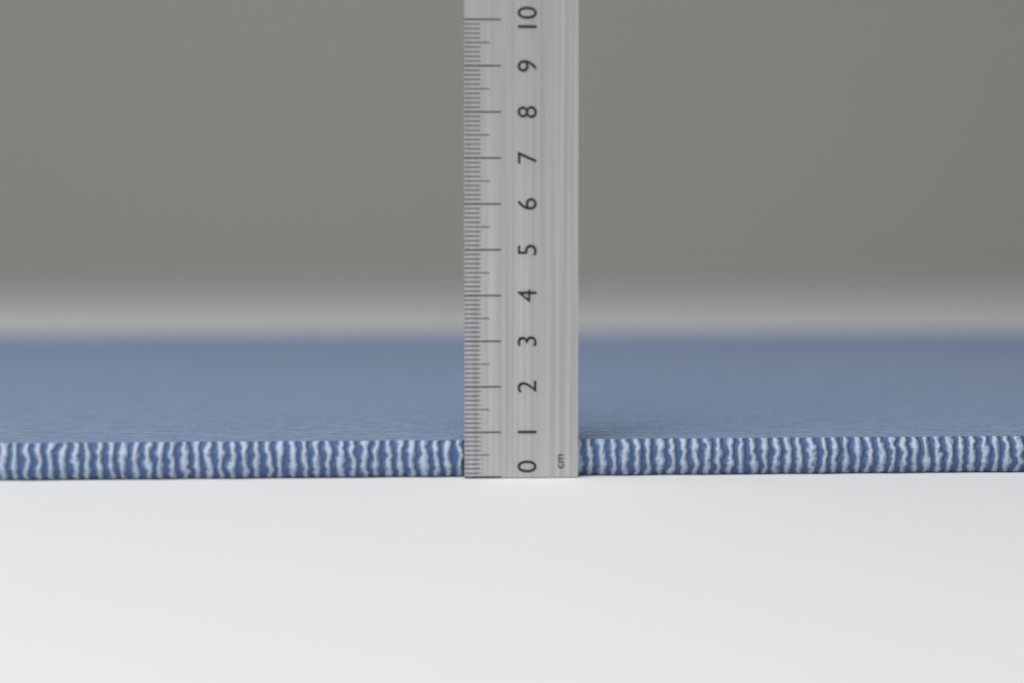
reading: 0.8 cm
